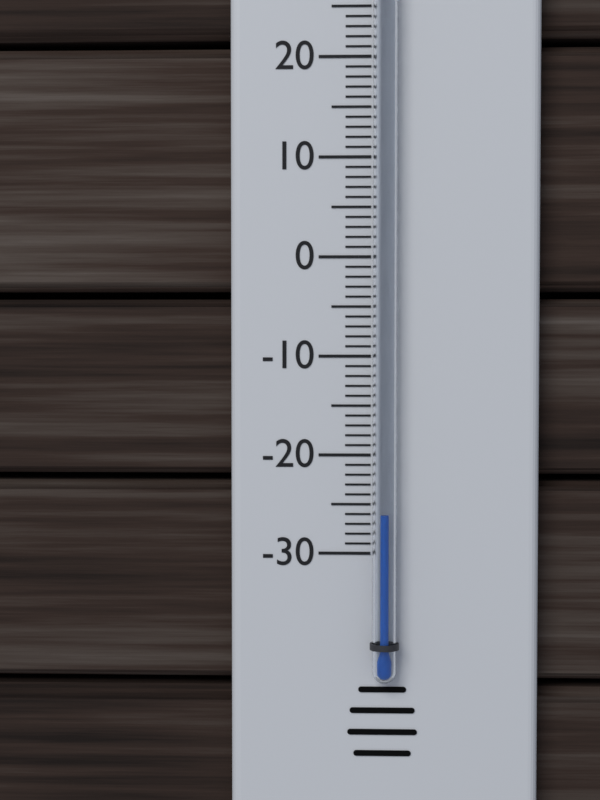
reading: -26 °C
